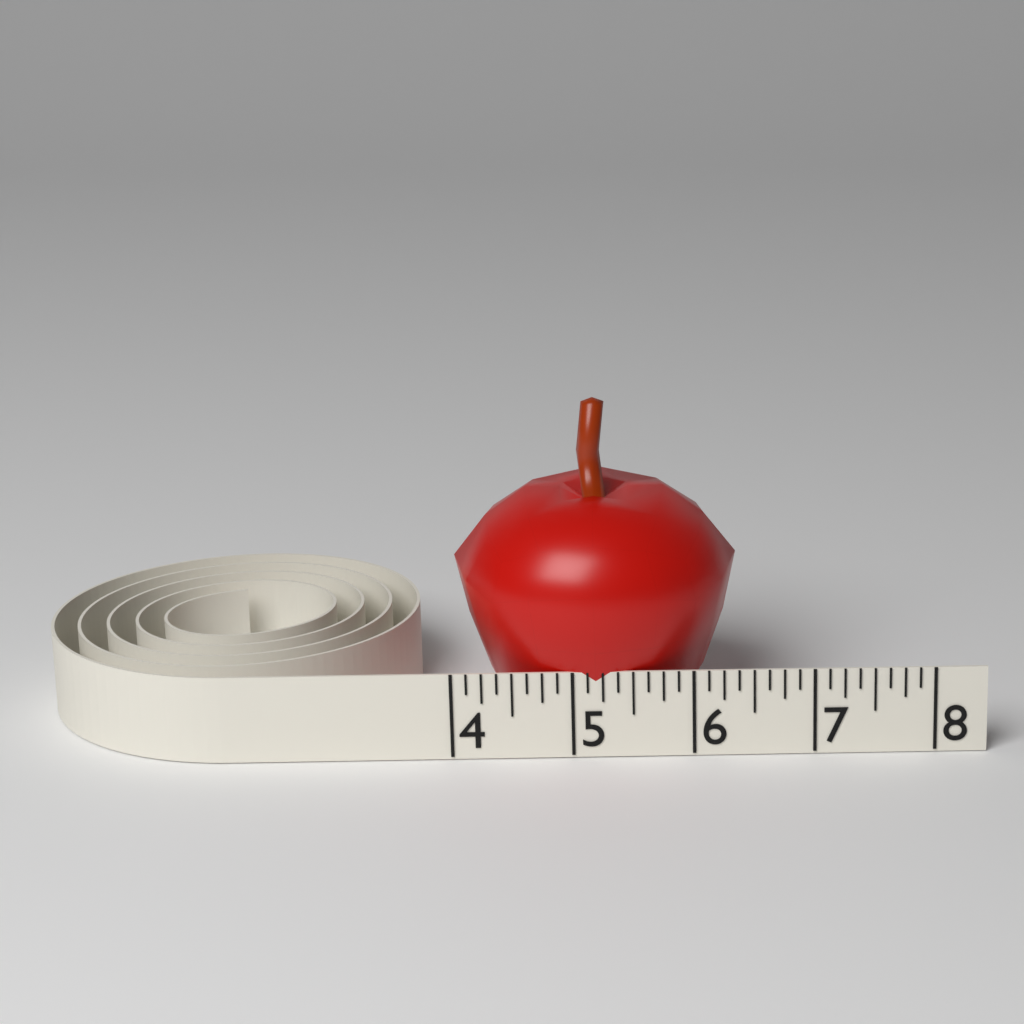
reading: 6.375 (no unit)
